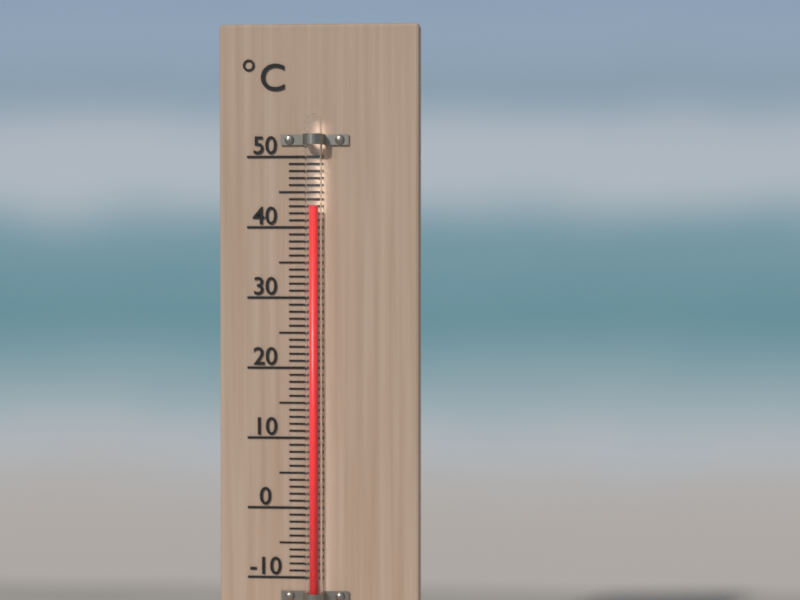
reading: 43 °C
